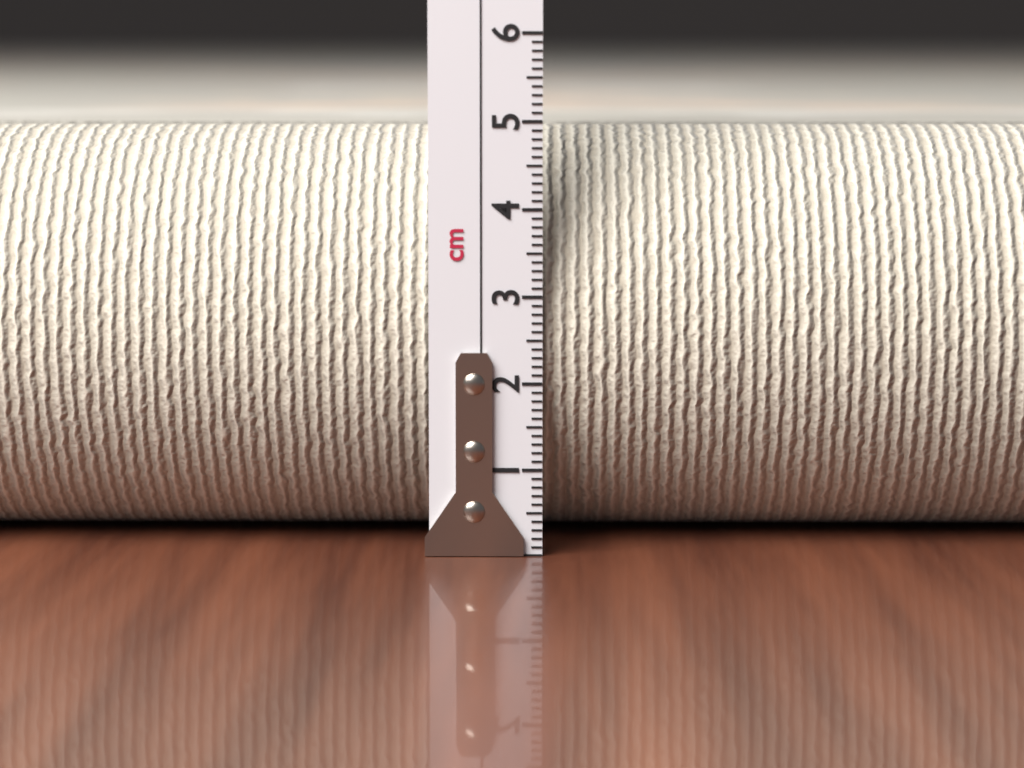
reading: 4.9 cm
